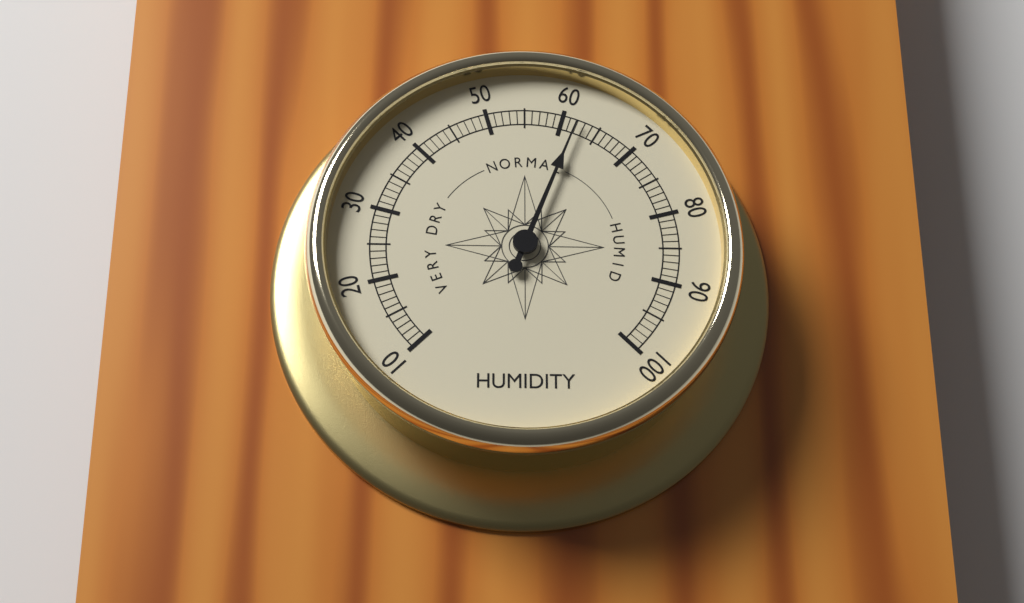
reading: 62 (no unit)
